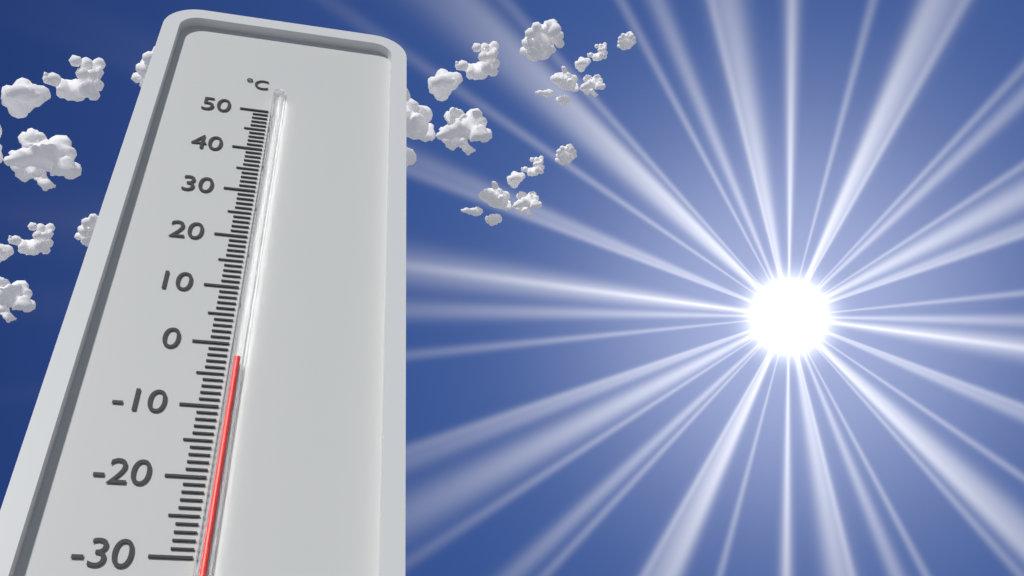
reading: -3 °C
